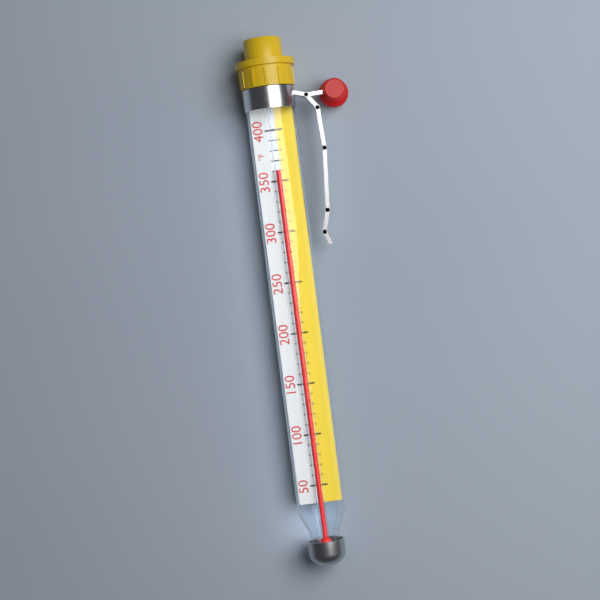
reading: 360 °F
